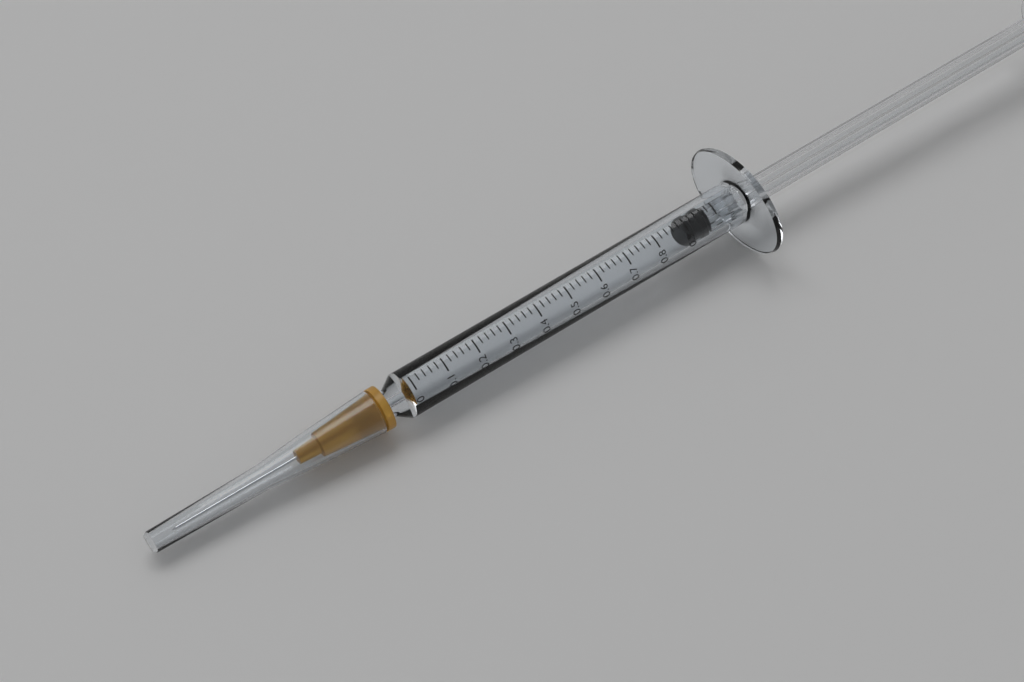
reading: 0.90 ml
